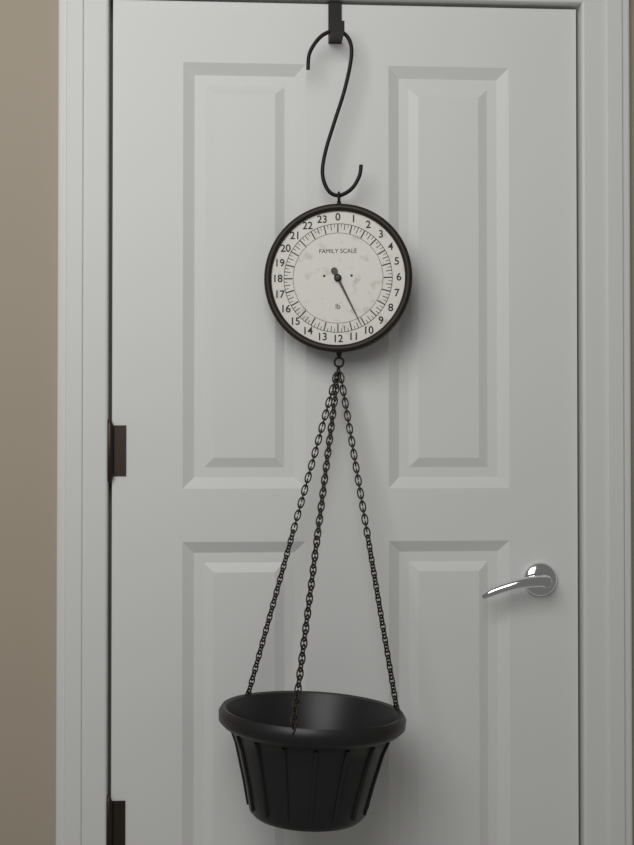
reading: 10.25 lb
